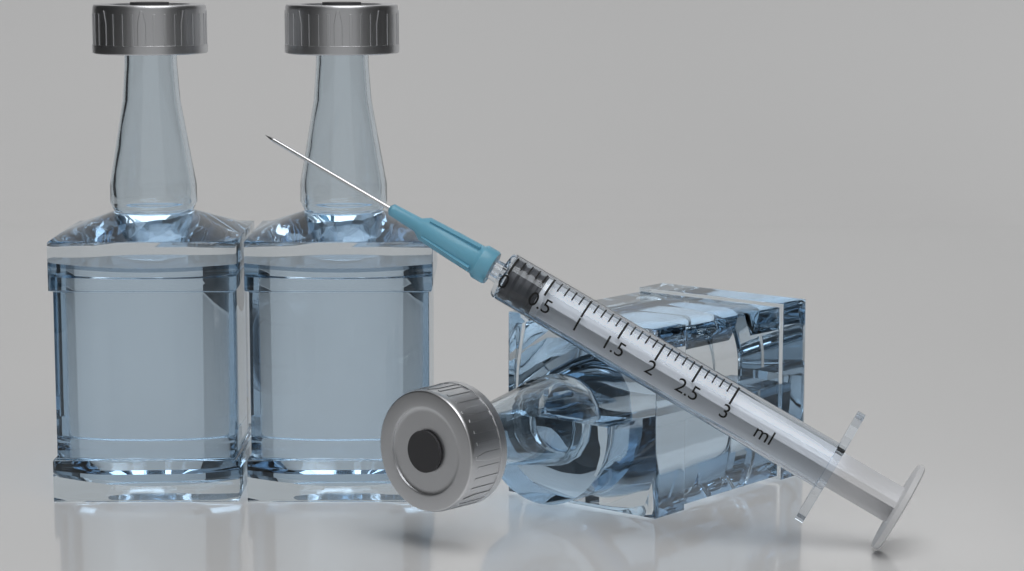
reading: 0.0 ml
